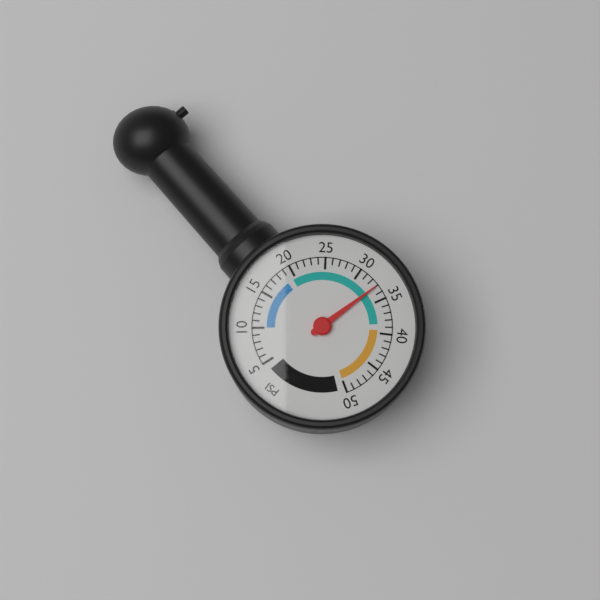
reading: 33 psi
